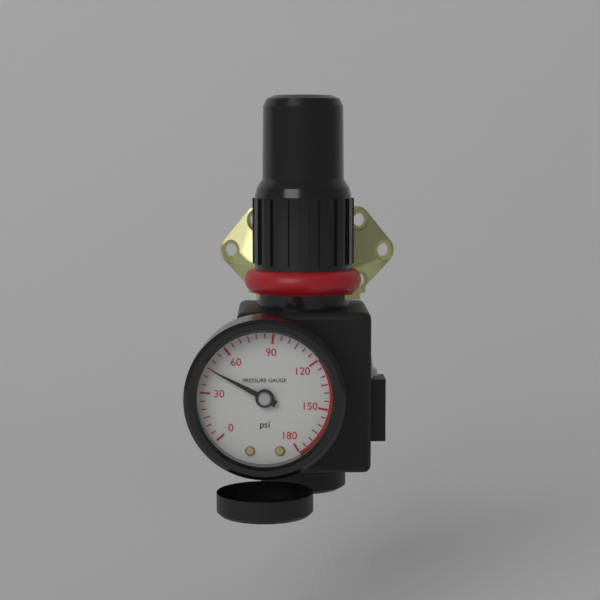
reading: 45 psi
